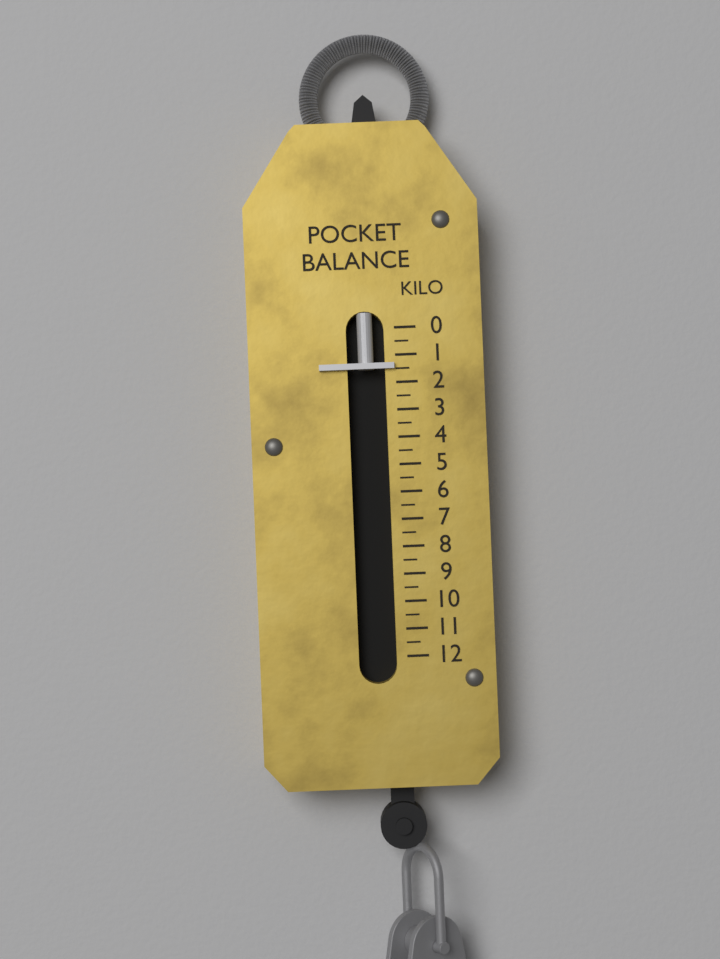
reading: 1.5 kg
